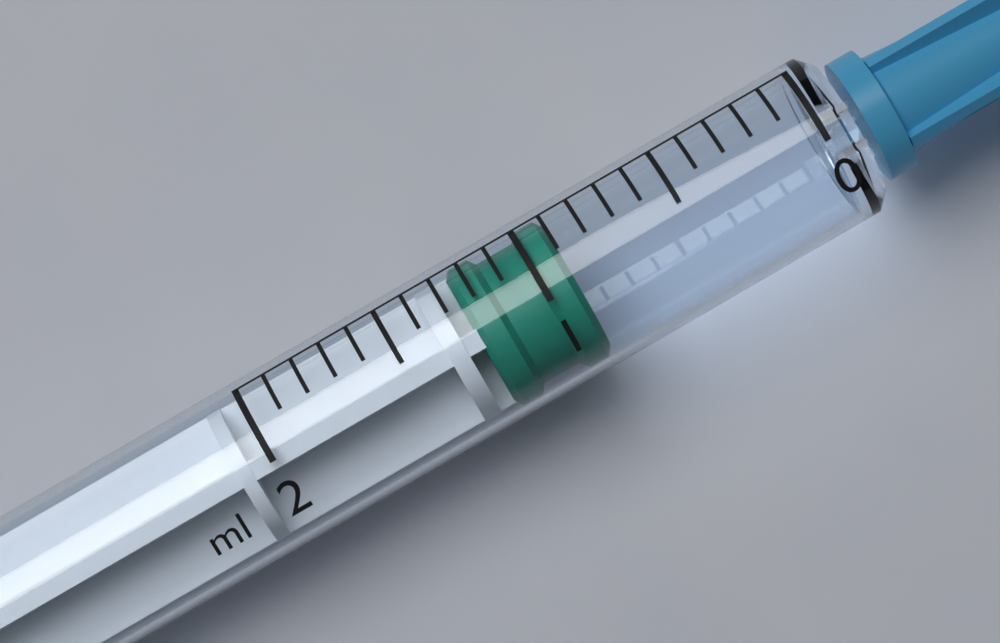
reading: 0.9 ml
